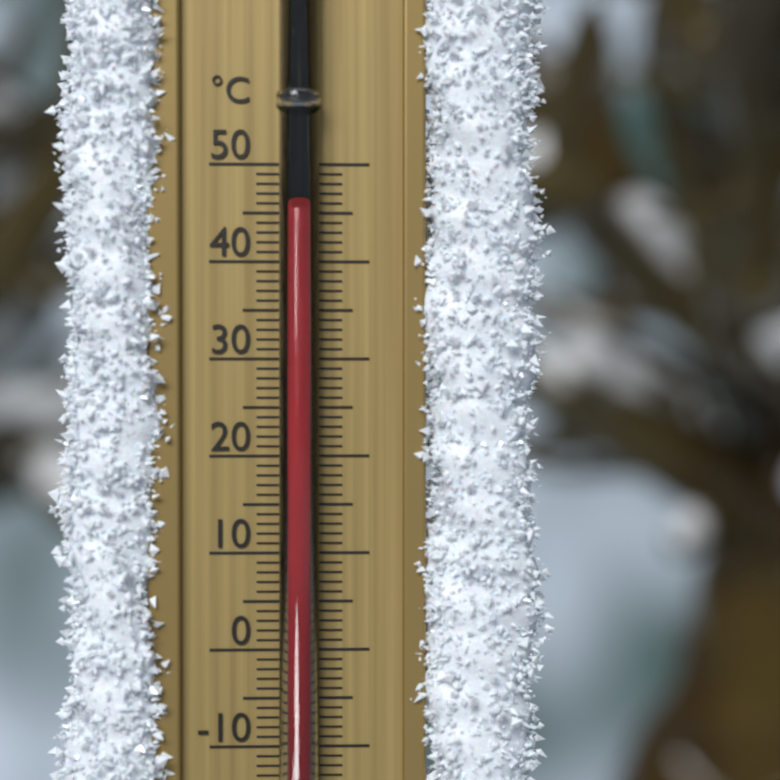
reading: 45 °C
